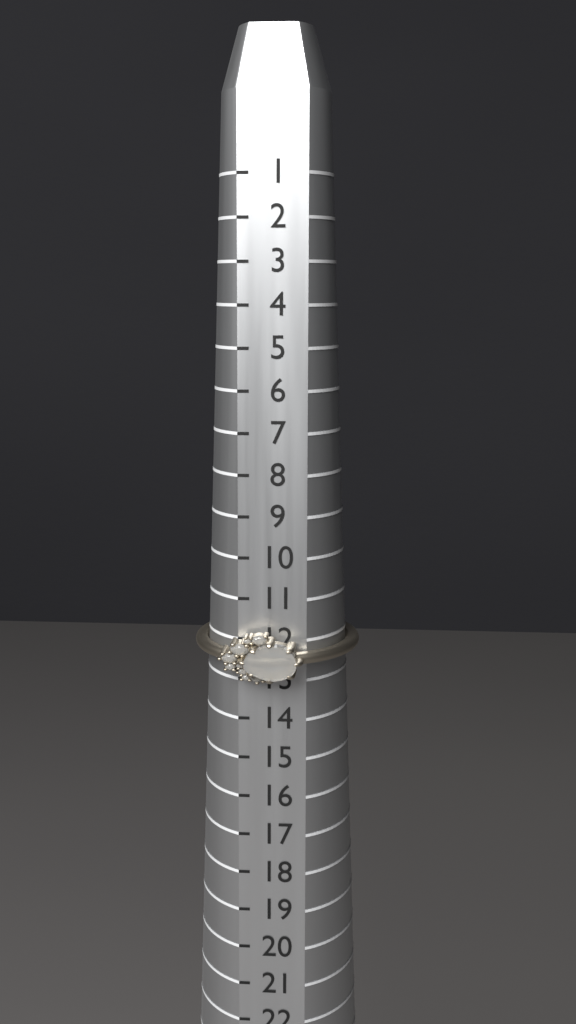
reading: 13 (no unit)
